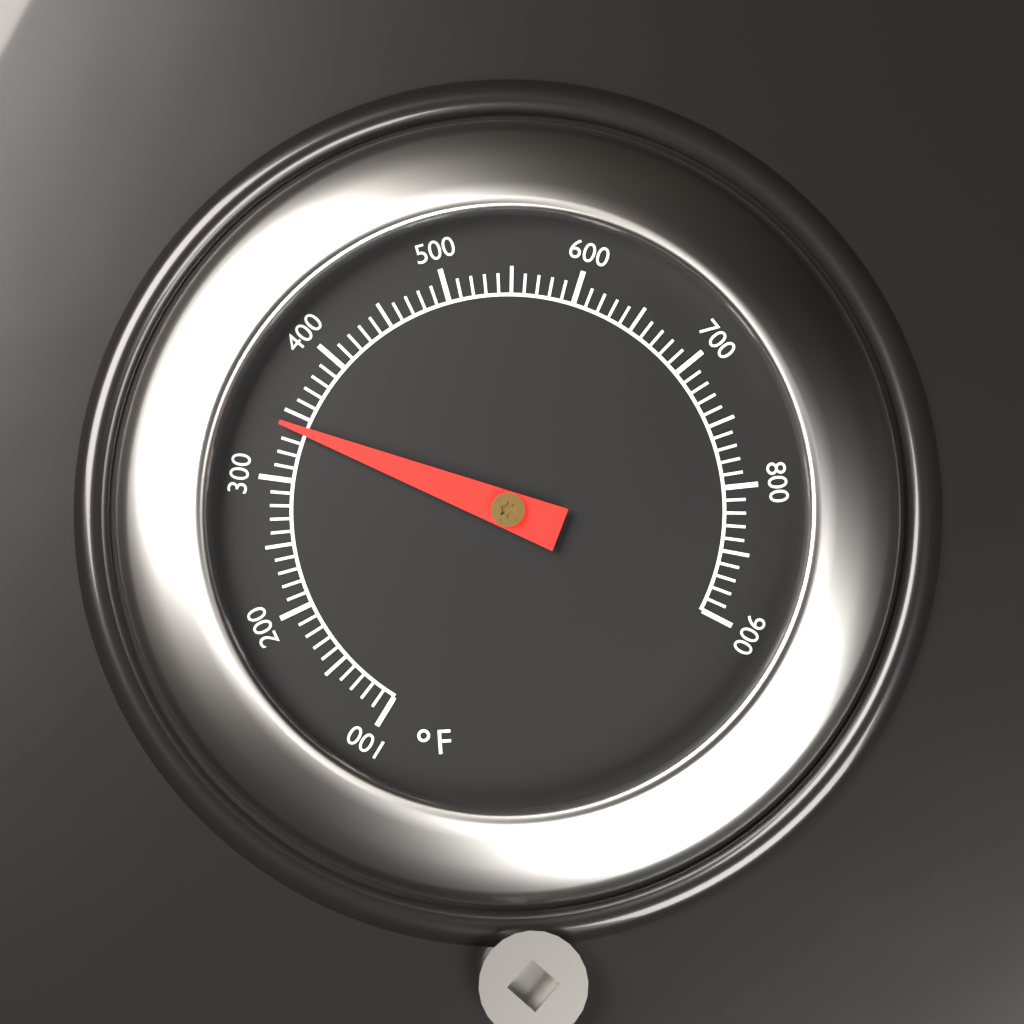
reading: 340 °F
